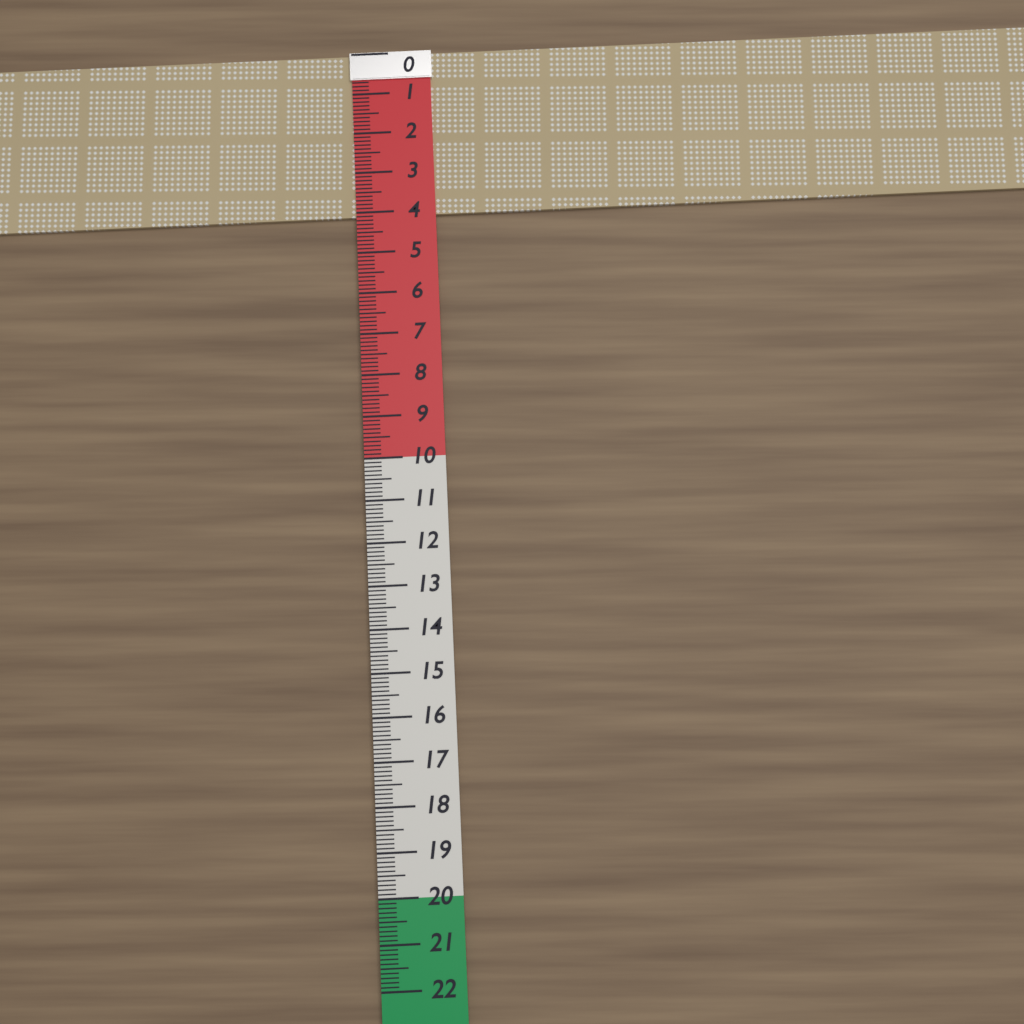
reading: 4.1 (no unit)
